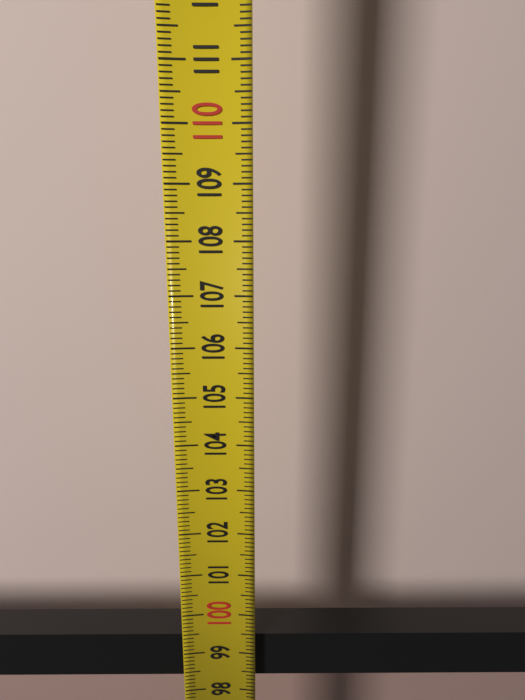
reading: 99.3 (no unit)
